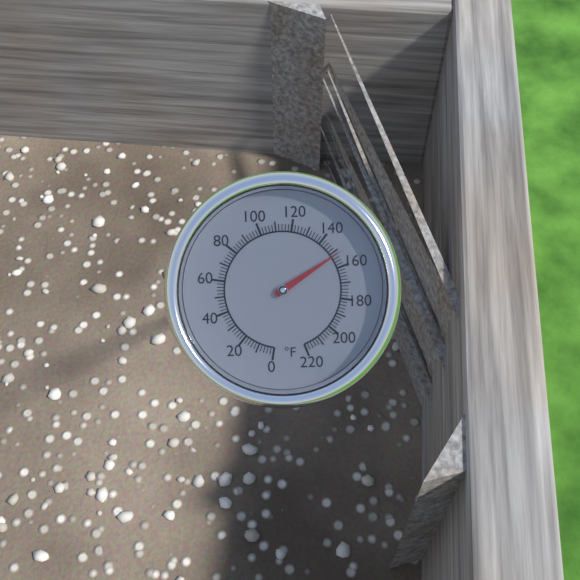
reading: 152 °F
